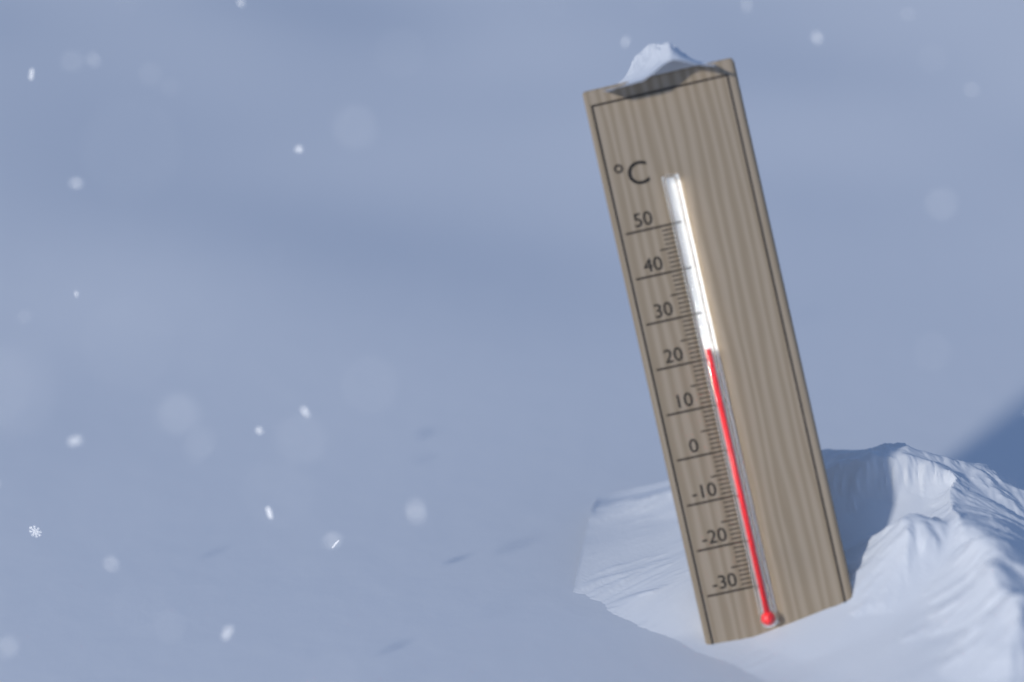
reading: 22 °C
